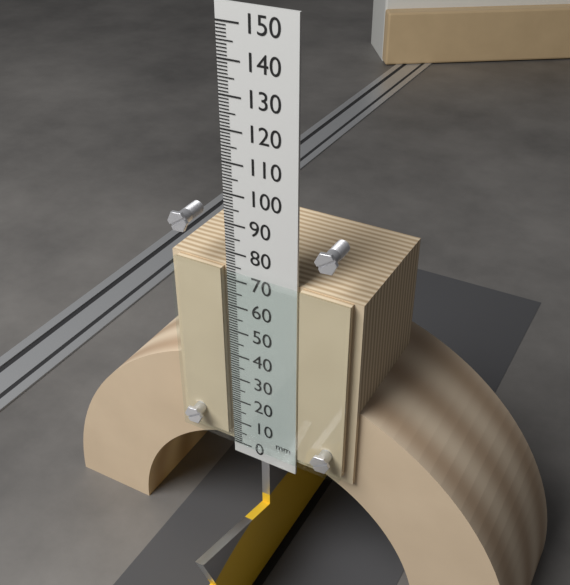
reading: 74 mm
